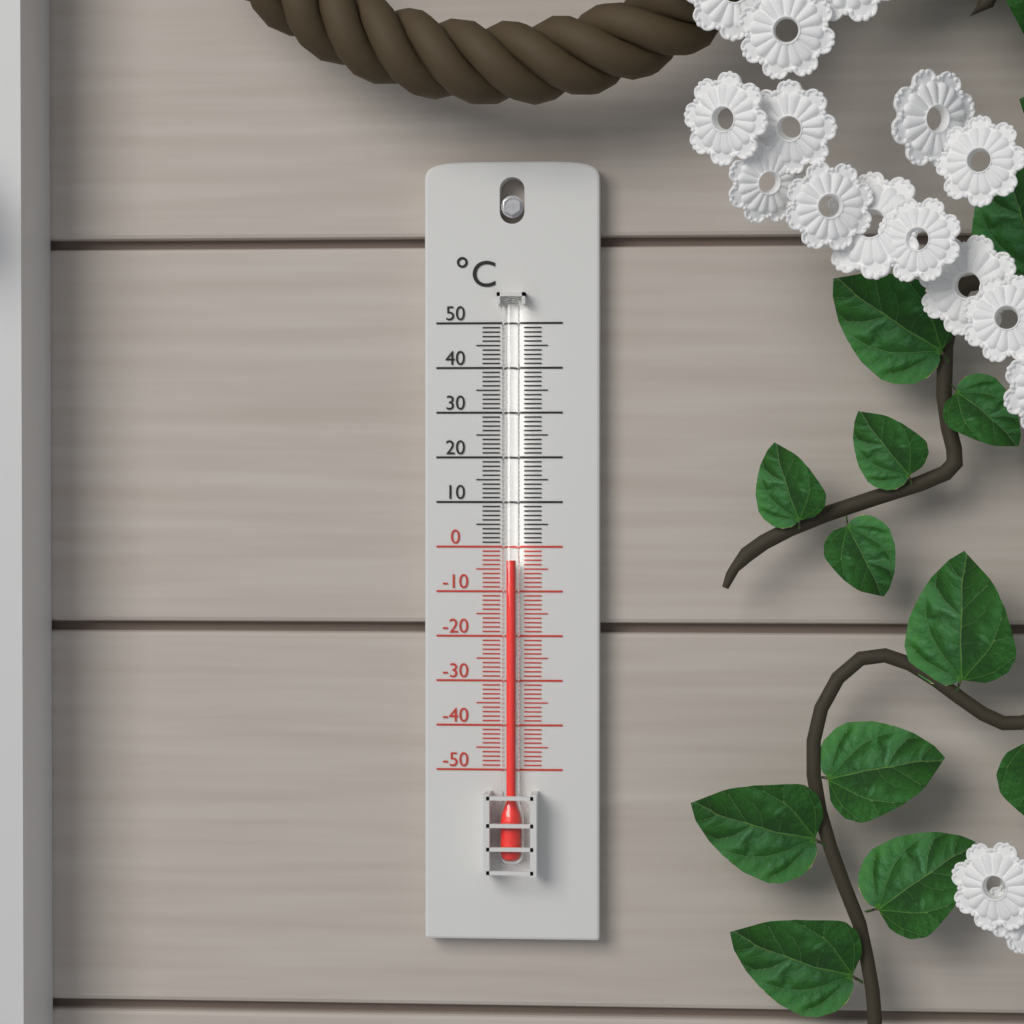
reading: -3 °C
